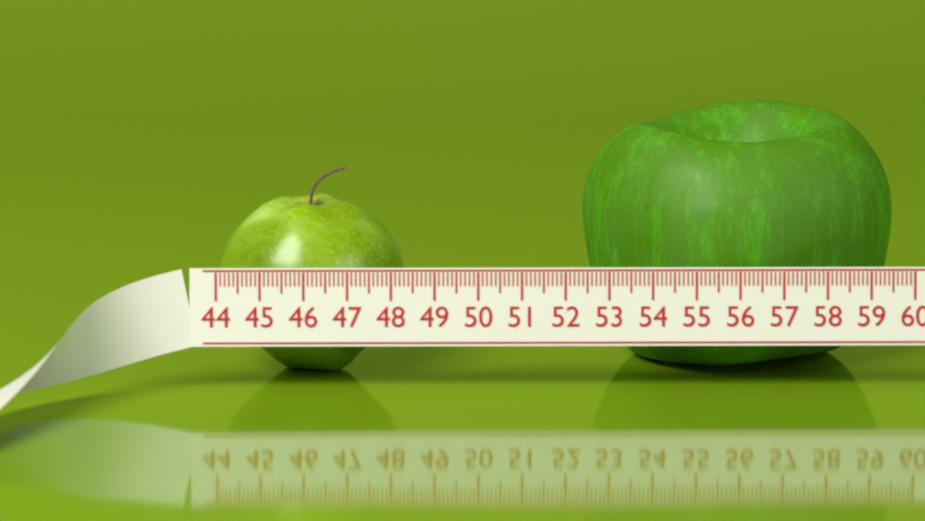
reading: 48.3 (no unit)
